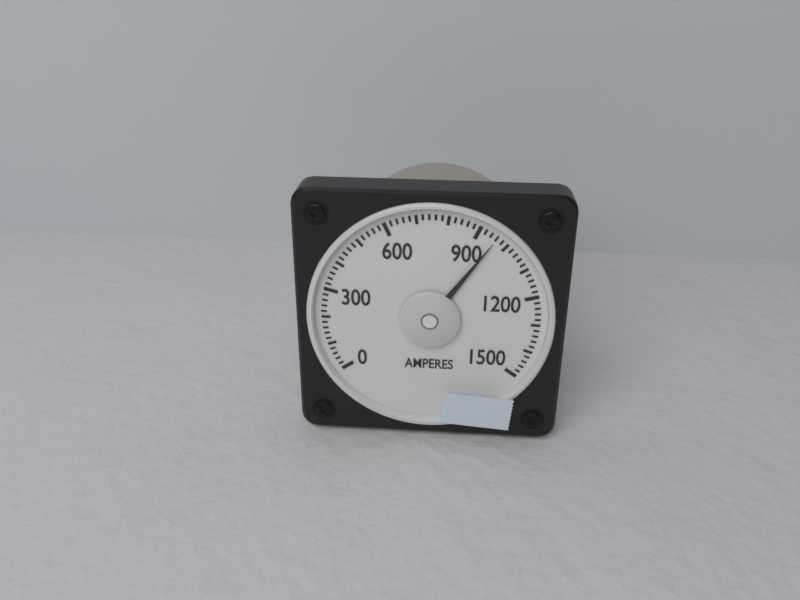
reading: 960 A
